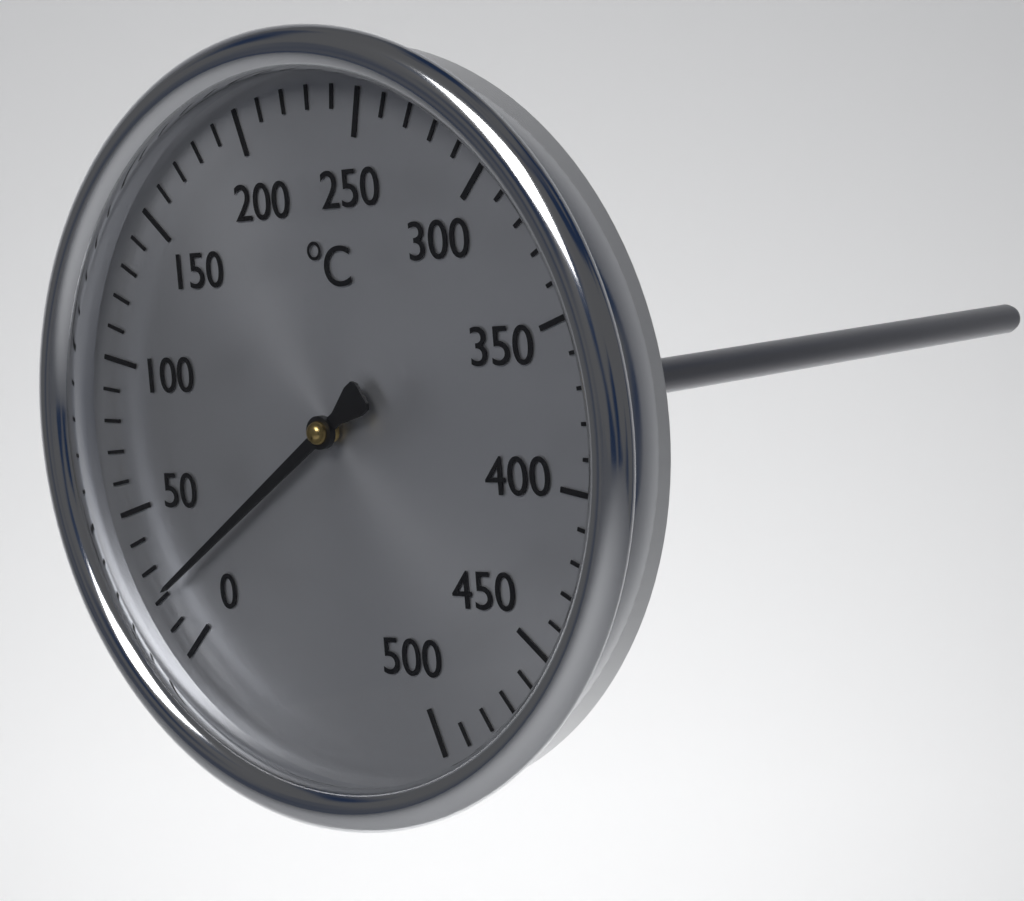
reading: 20 °C
